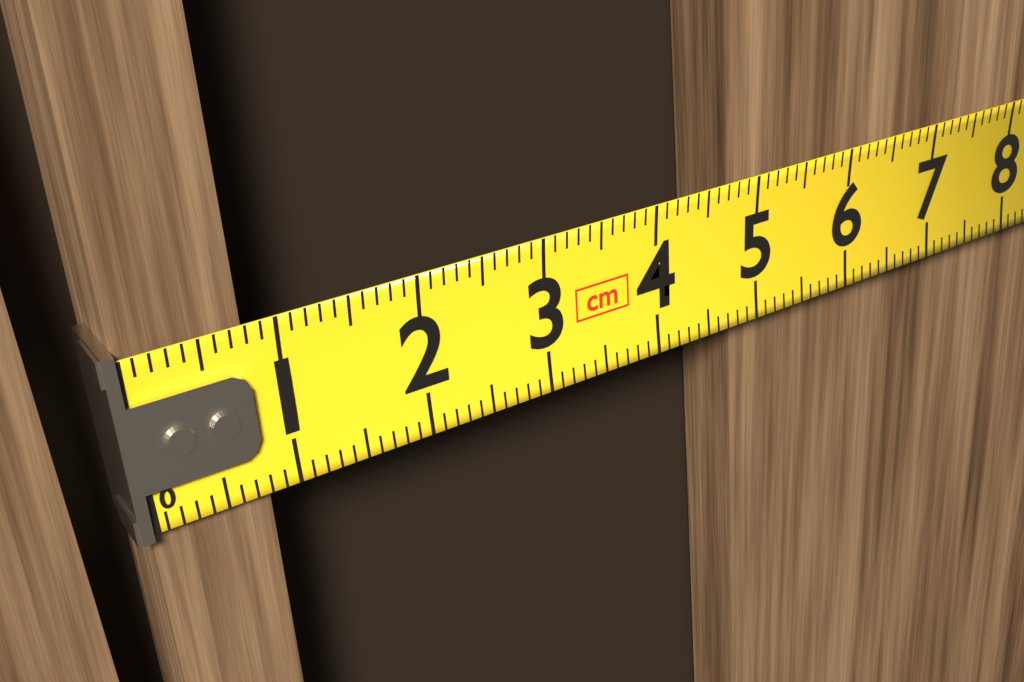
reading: 0.8 cm
